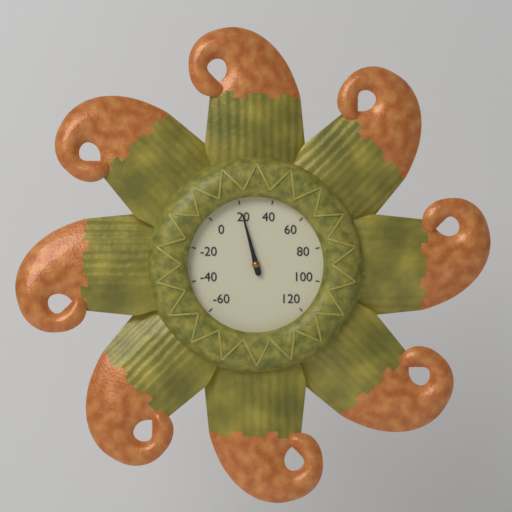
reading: 20 (no unit)
